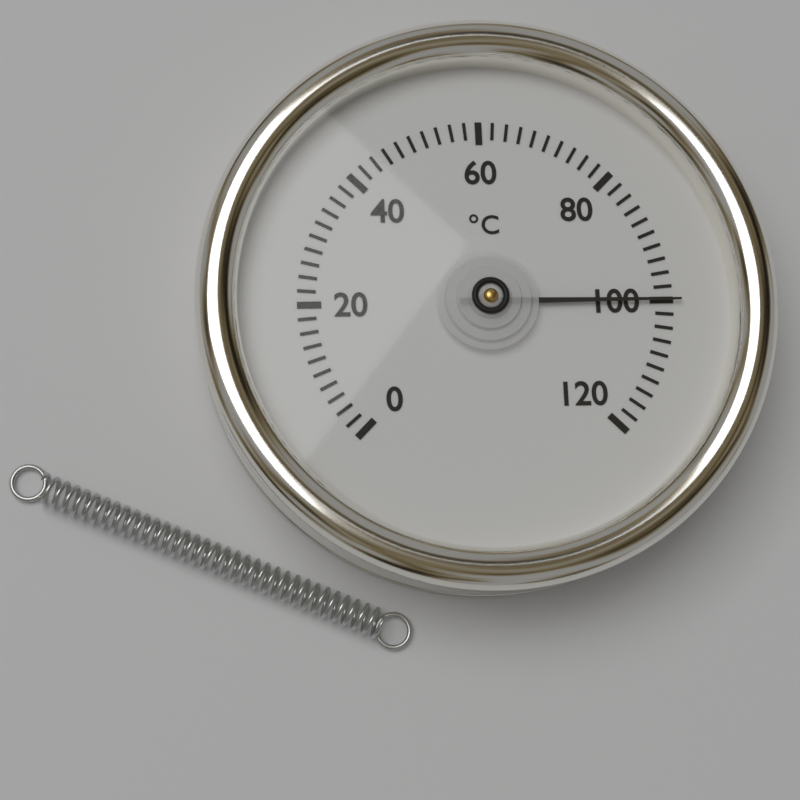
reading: 100 °C
